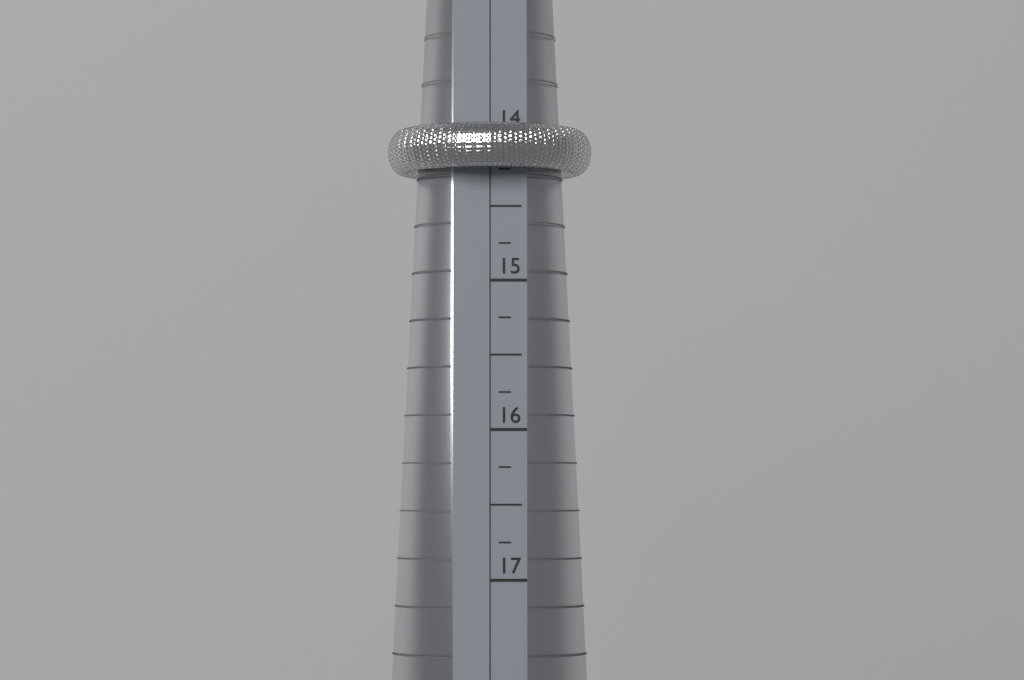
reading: 14.25 (no unit)
